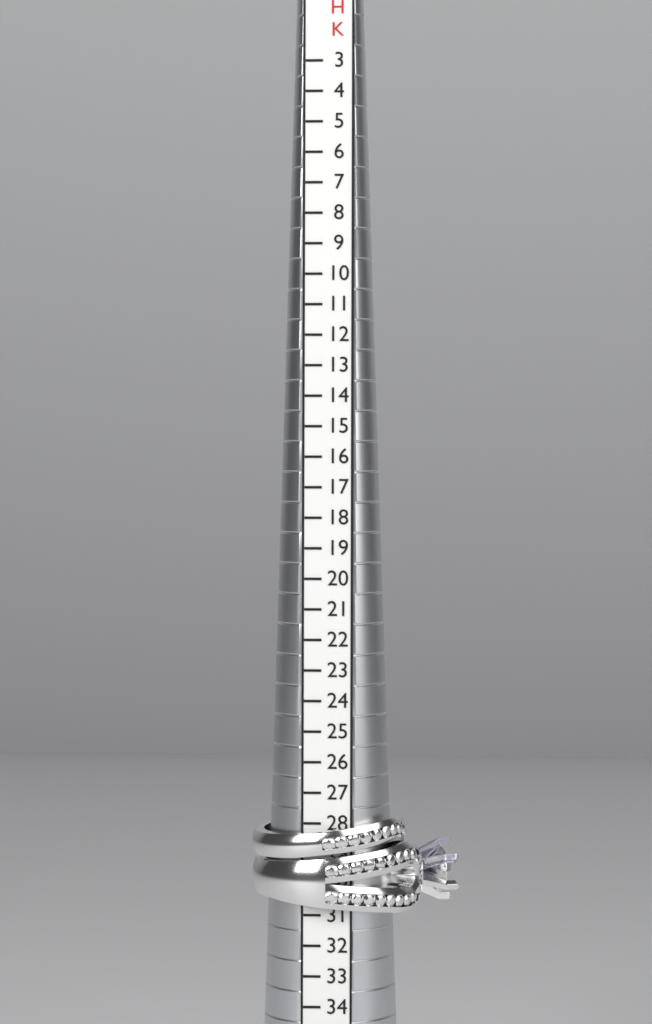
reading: 31 HK
